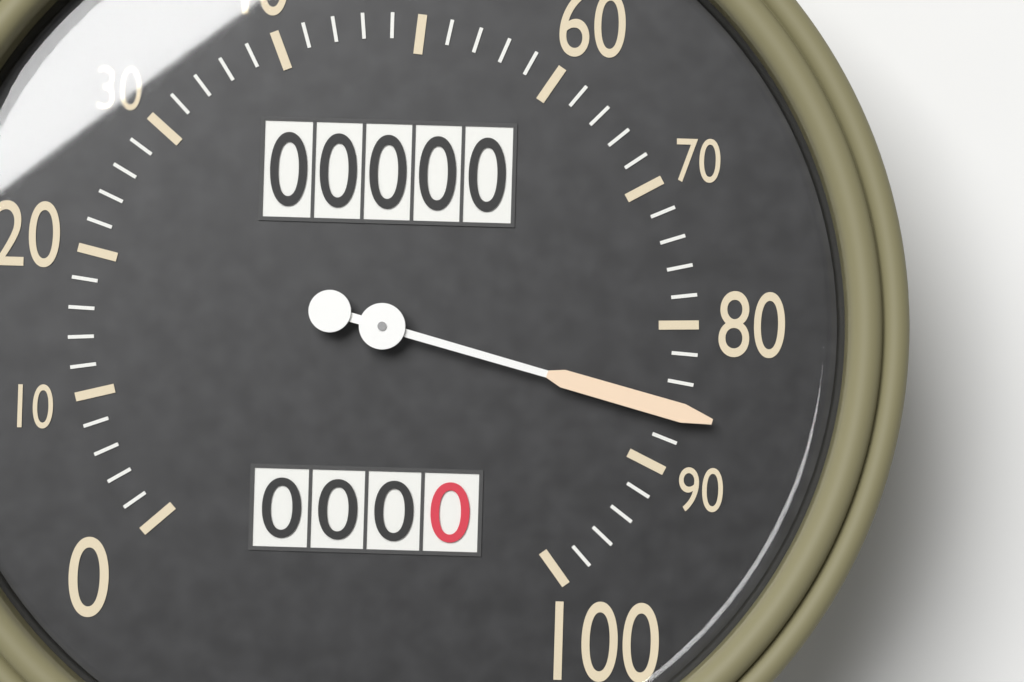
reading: 86 (no unit)
